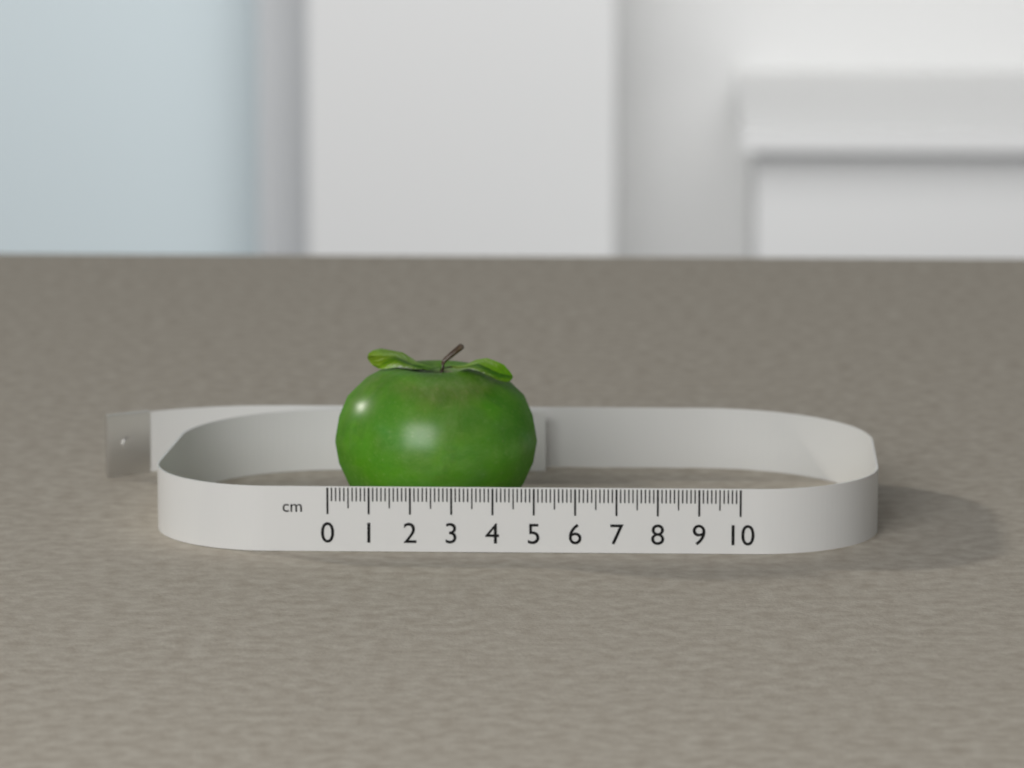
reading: 5.0 cm
